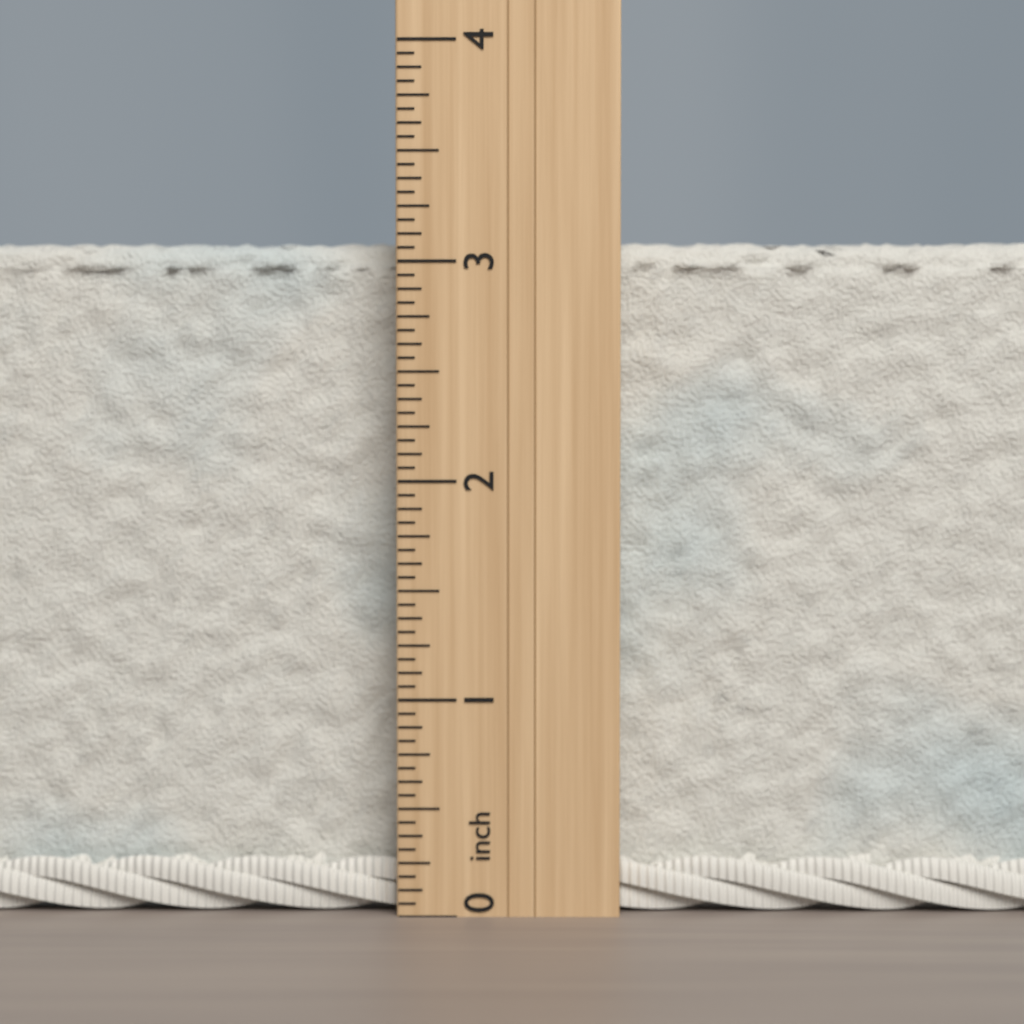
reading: 3.1250 inch
